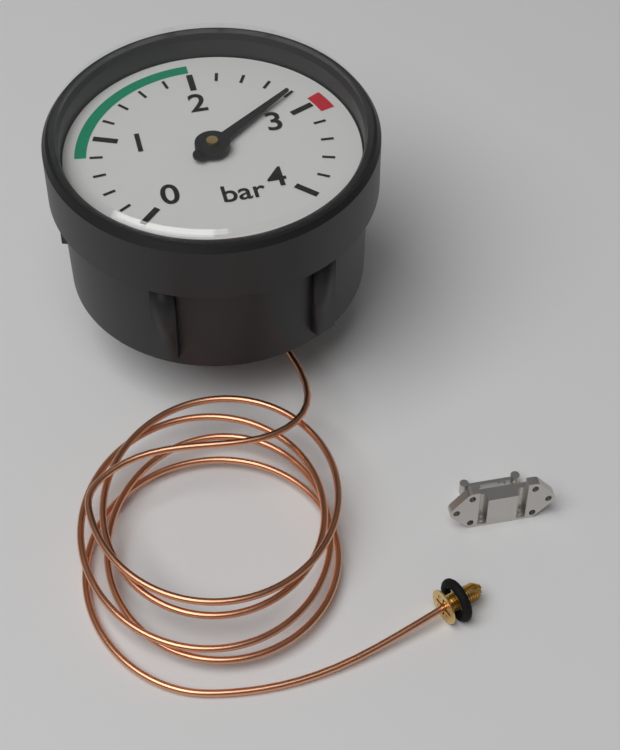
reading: 2.8 bar
